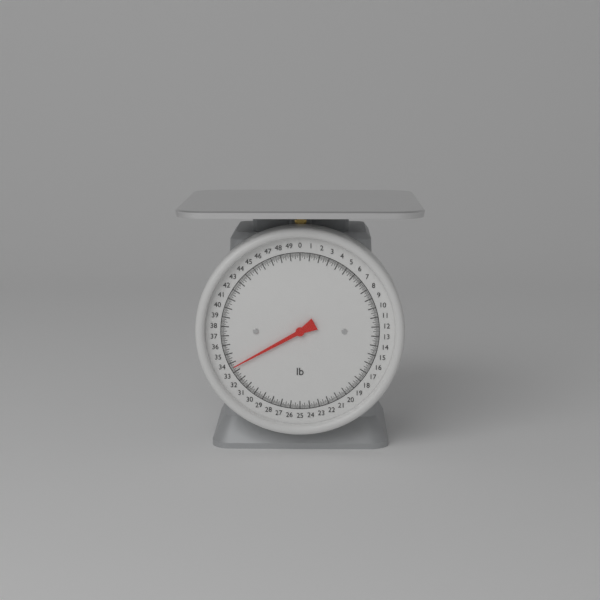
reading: 33.500 lb
